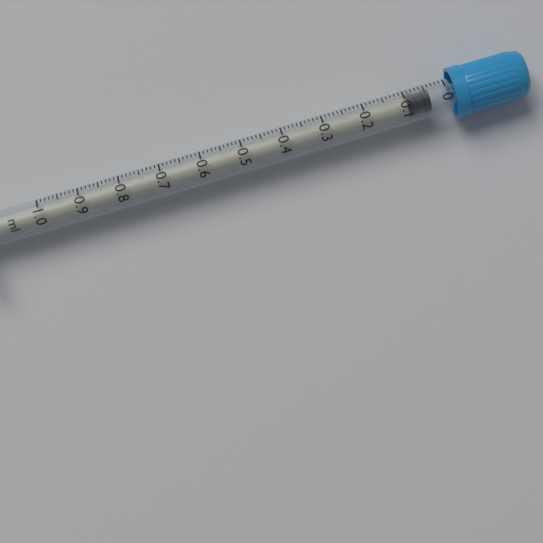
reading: 0.04 ml
